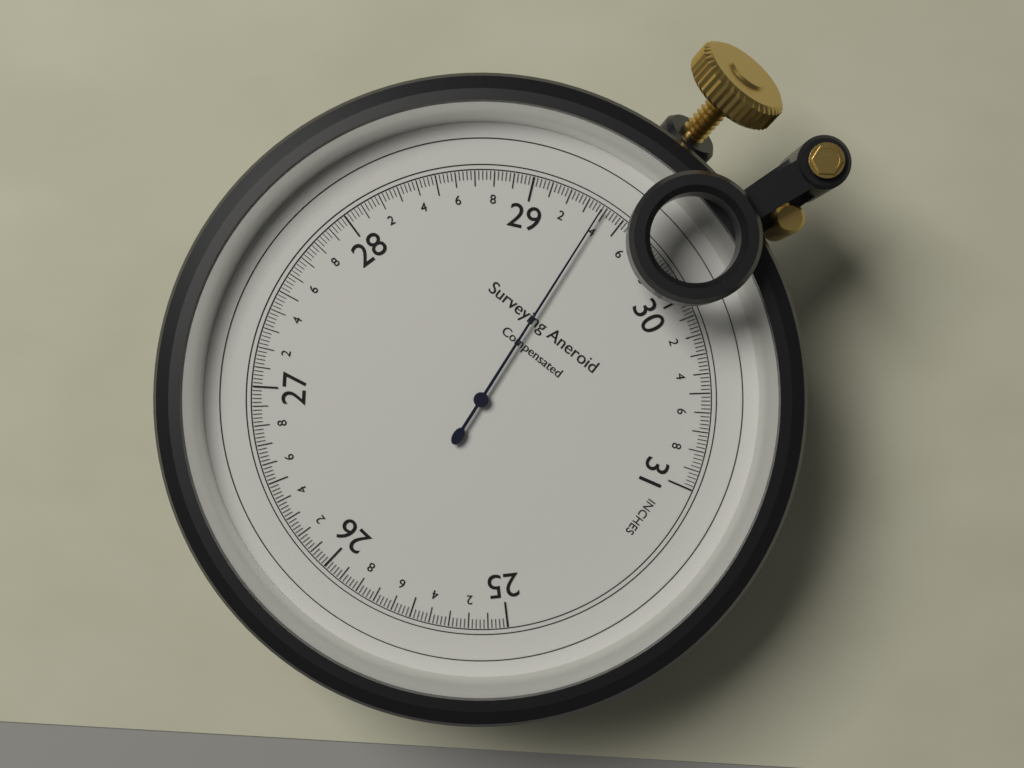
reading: 29.38 inches
